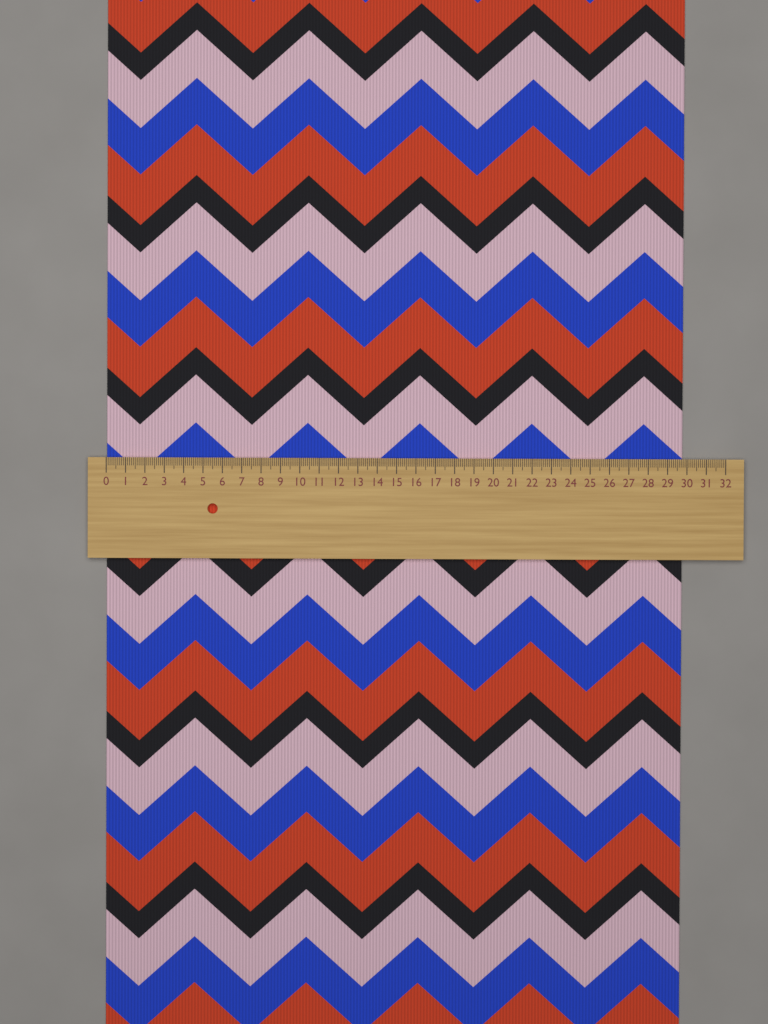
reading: 29.8 (no unit)
